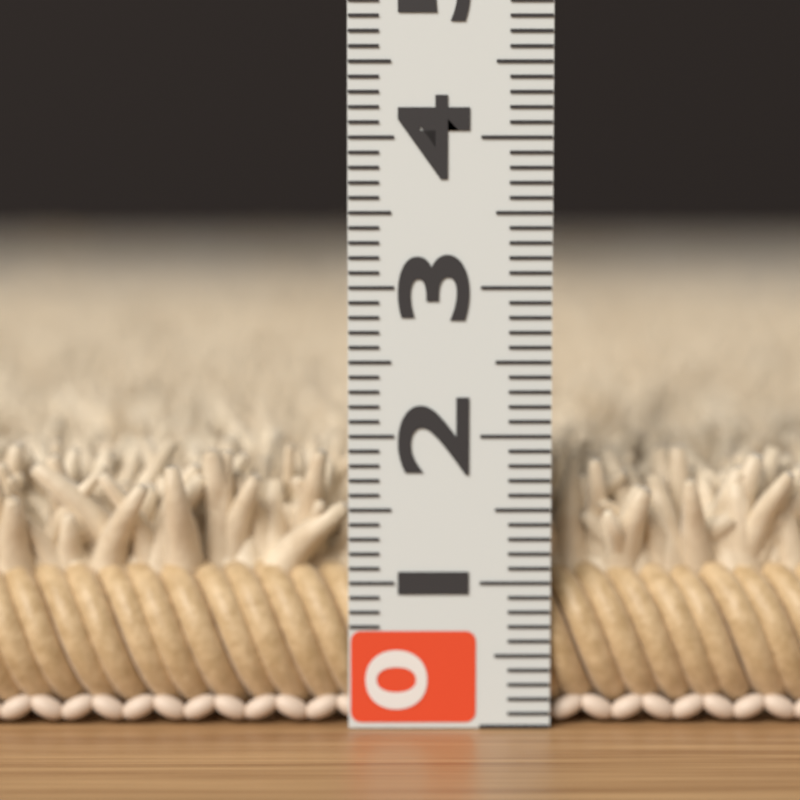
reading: 1.9 (no unit)
